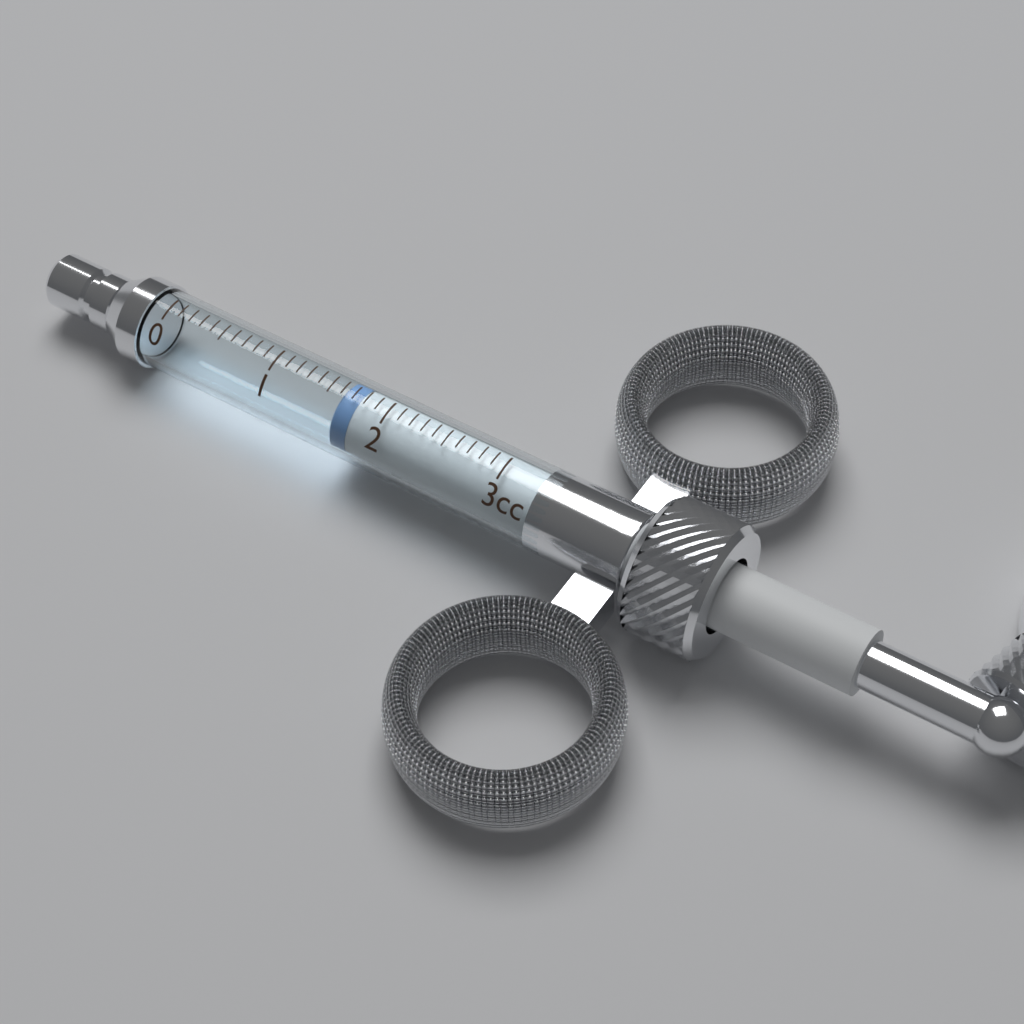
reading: 1.6 cc
